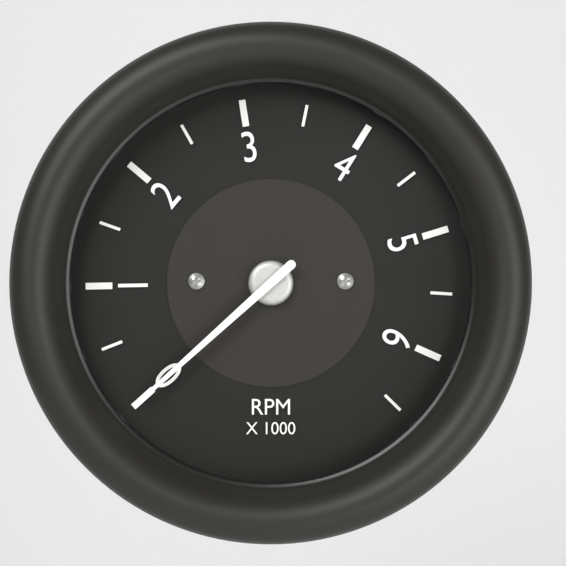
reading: 0 RPM
